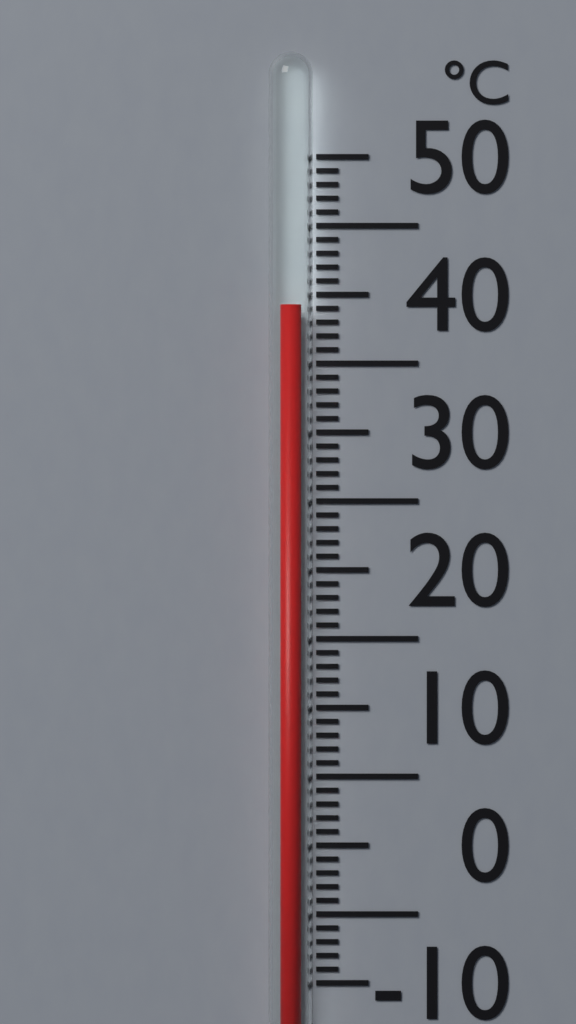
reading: 39.2 °C
